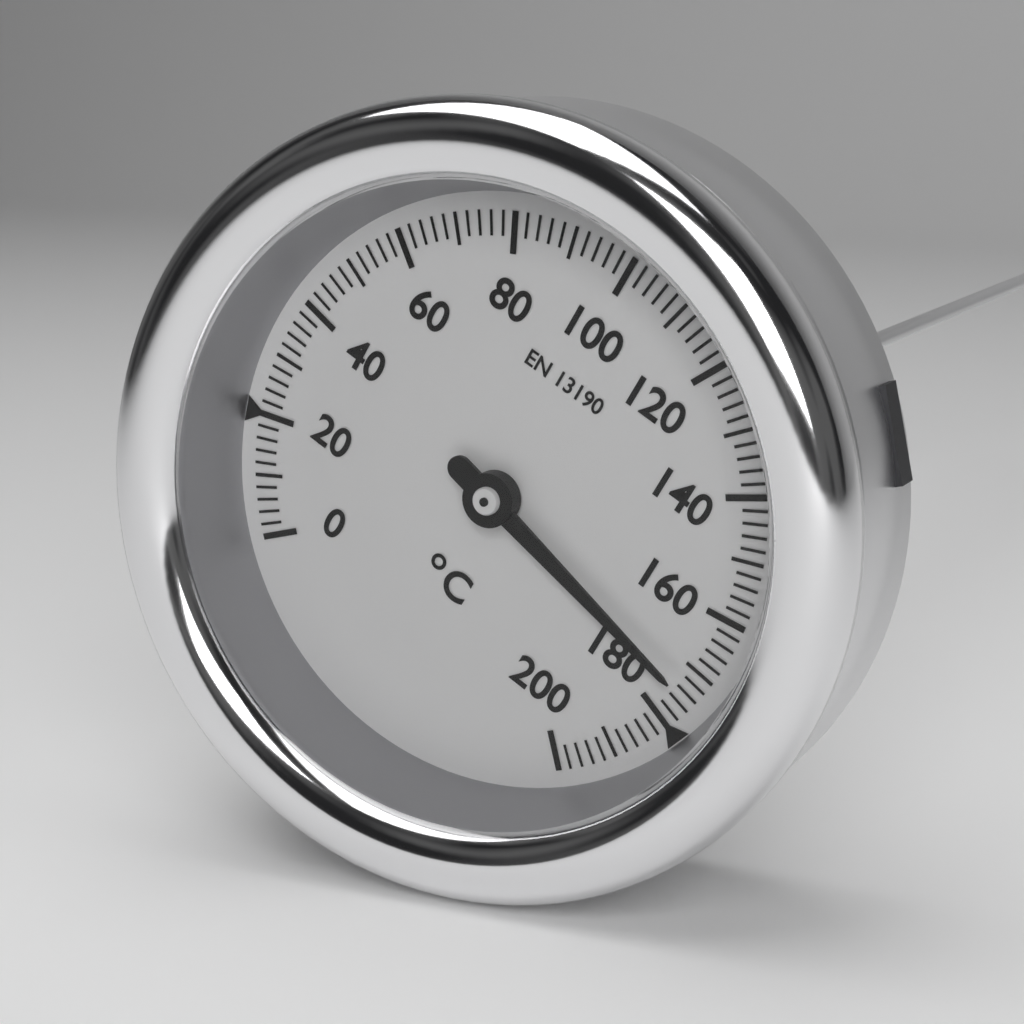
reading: 174 °C
